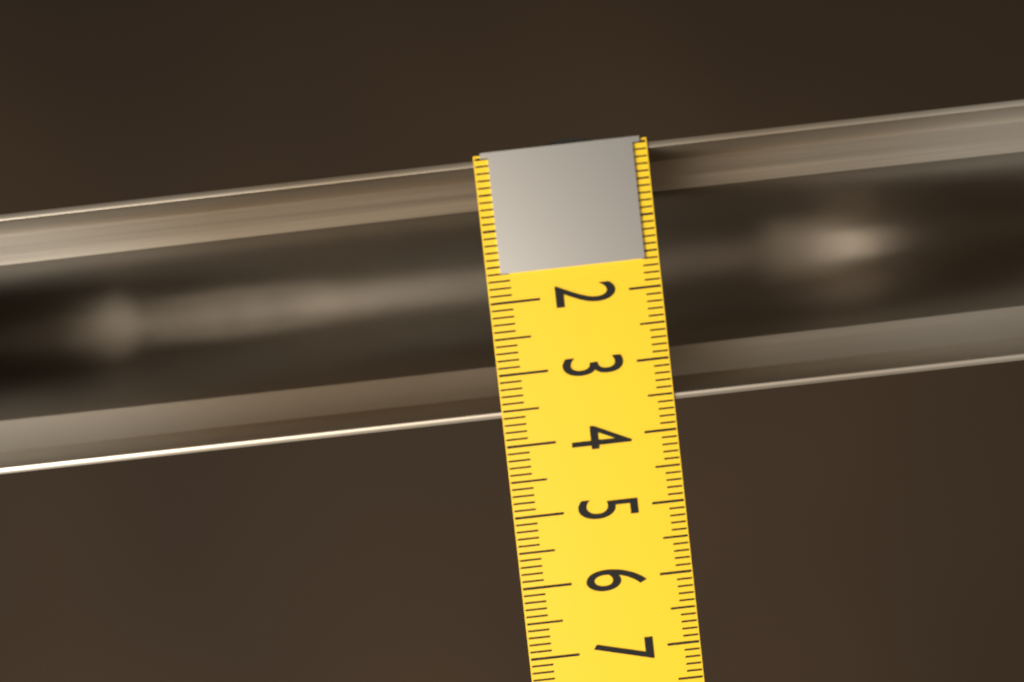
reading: 3.6 (no unit)
